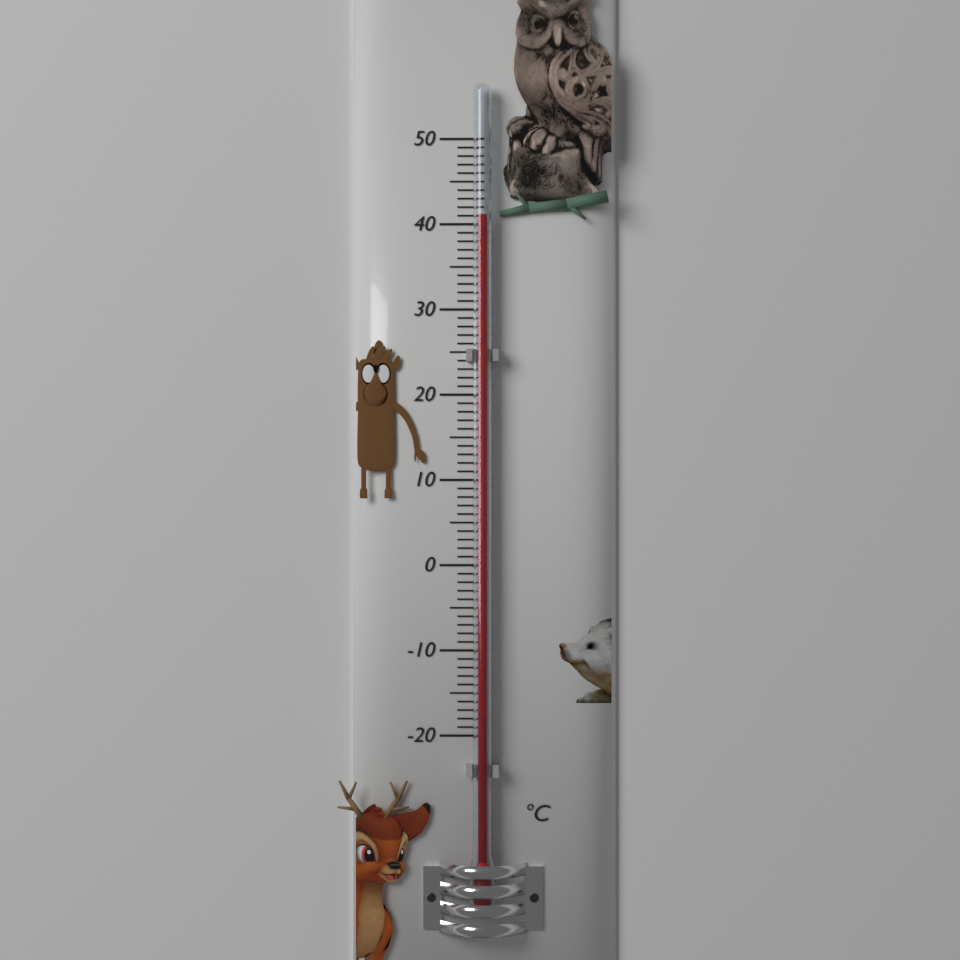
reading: 41 °C
